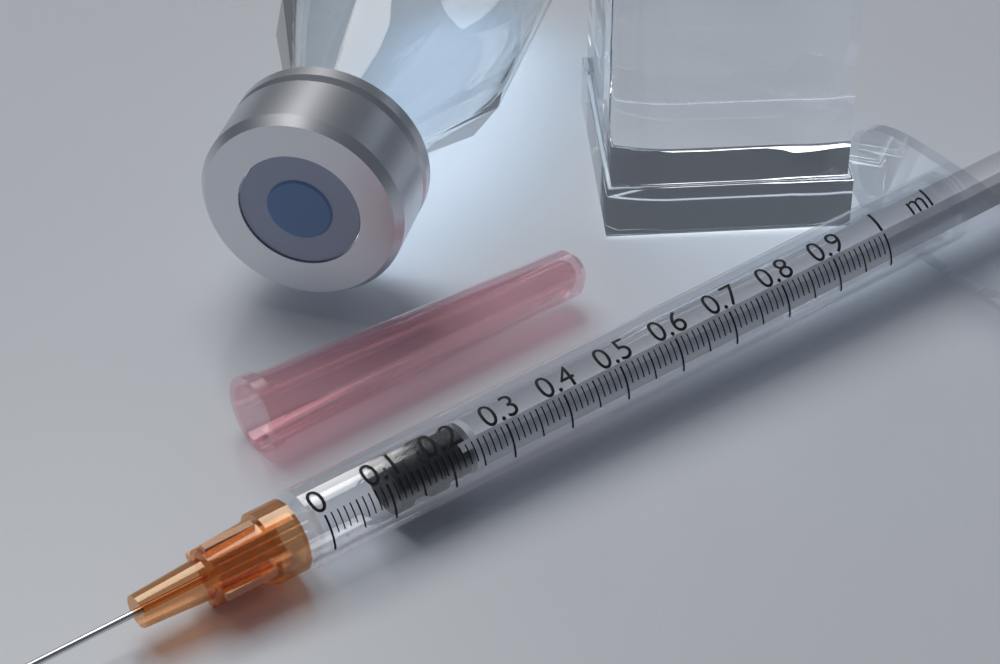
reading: 0.12 ml
